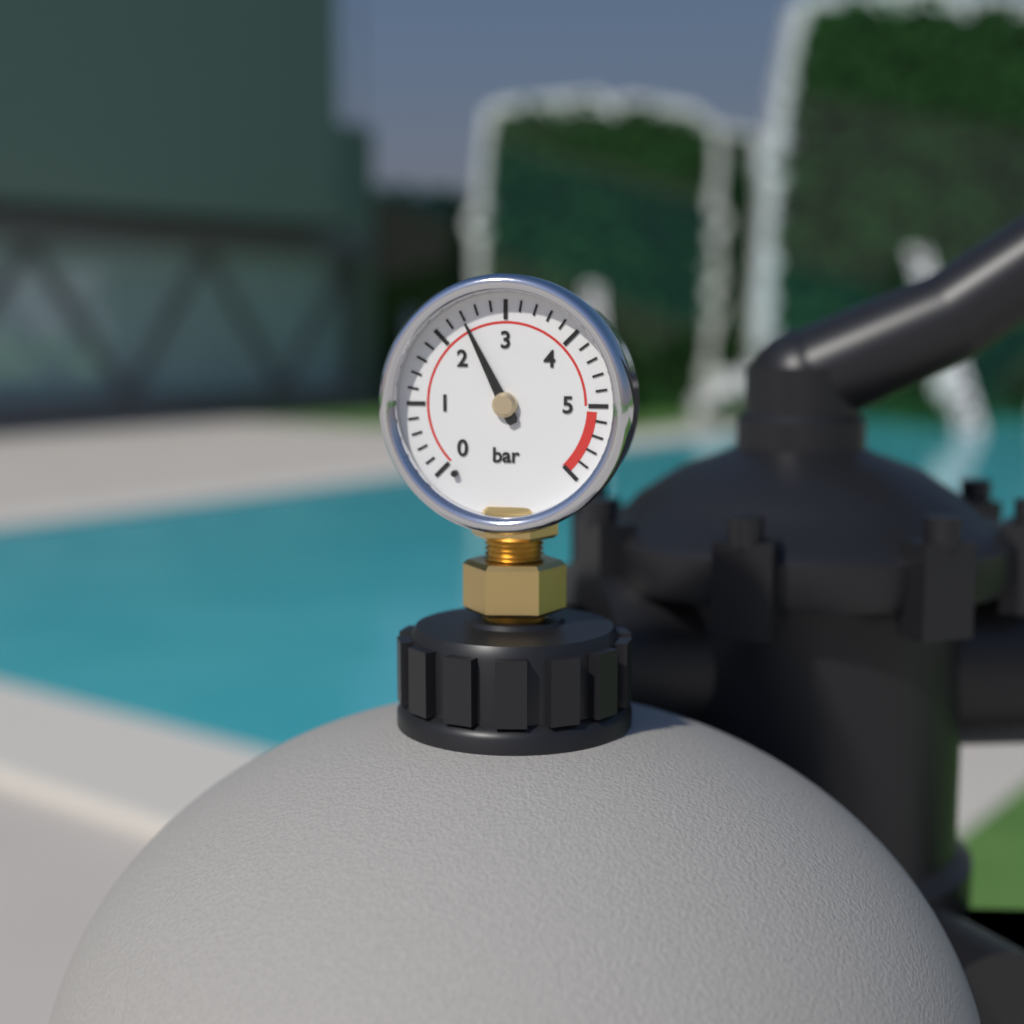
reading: 2.4 bar
